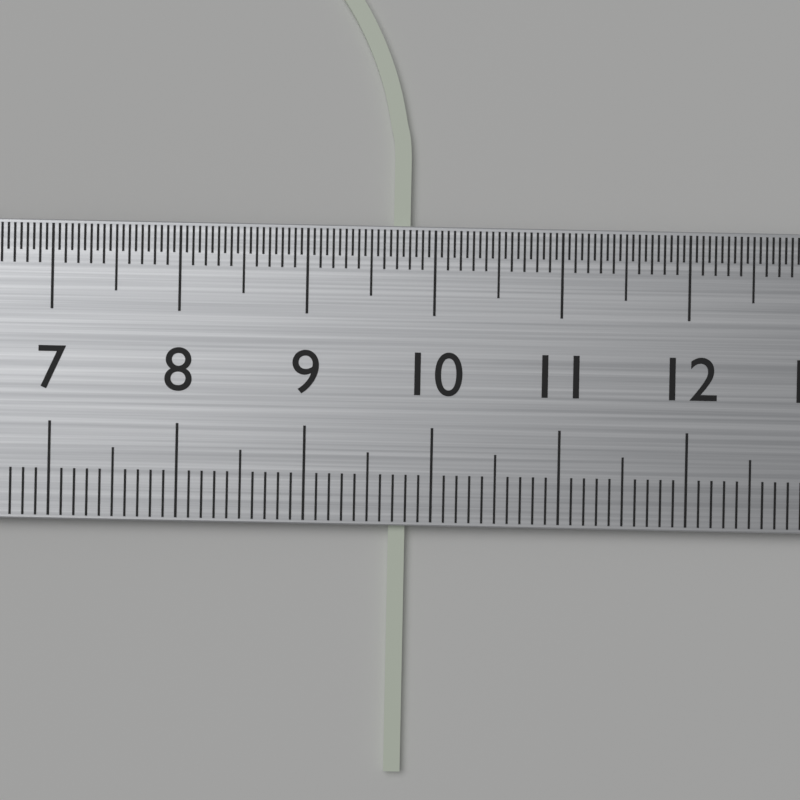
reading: 9.8 cm
